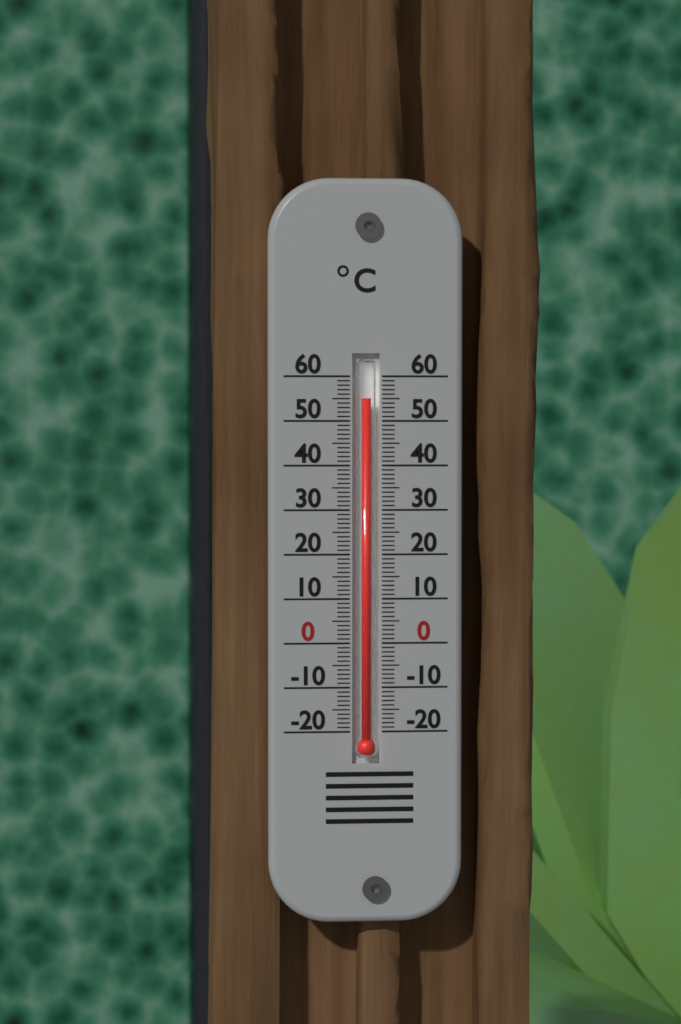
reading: 55 °C
